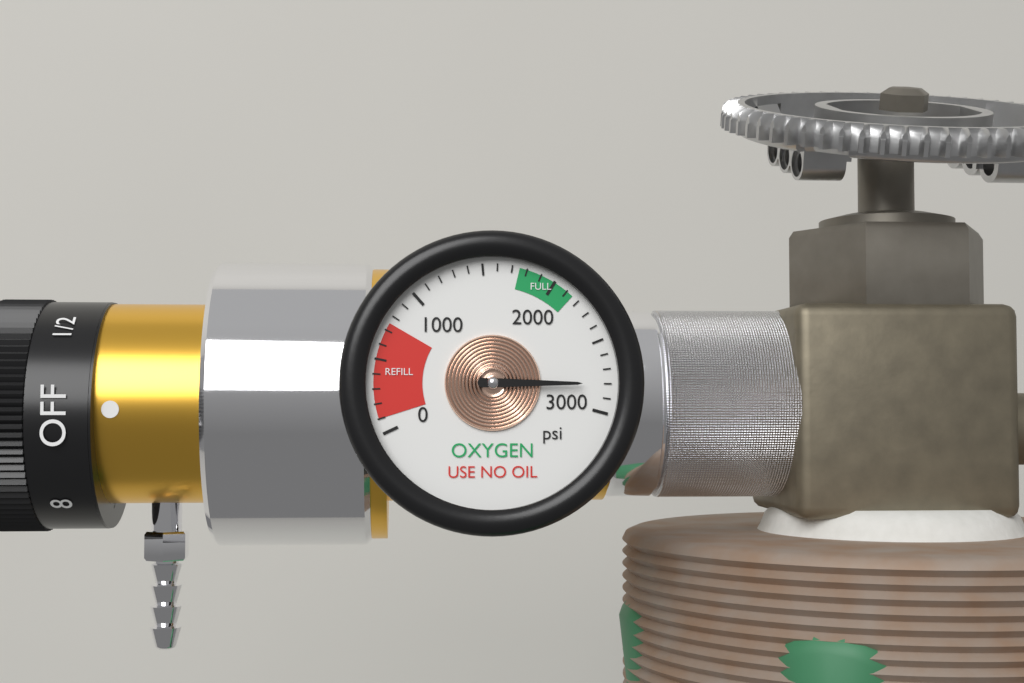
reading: 2800 psi
